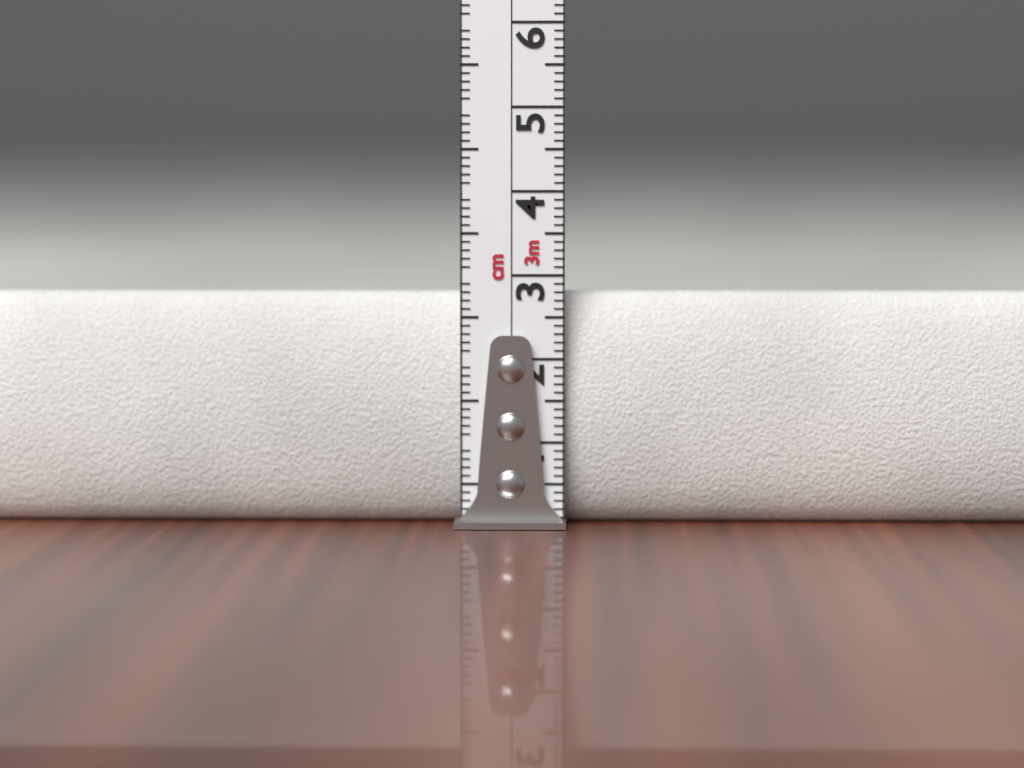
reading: 2.8 cm
